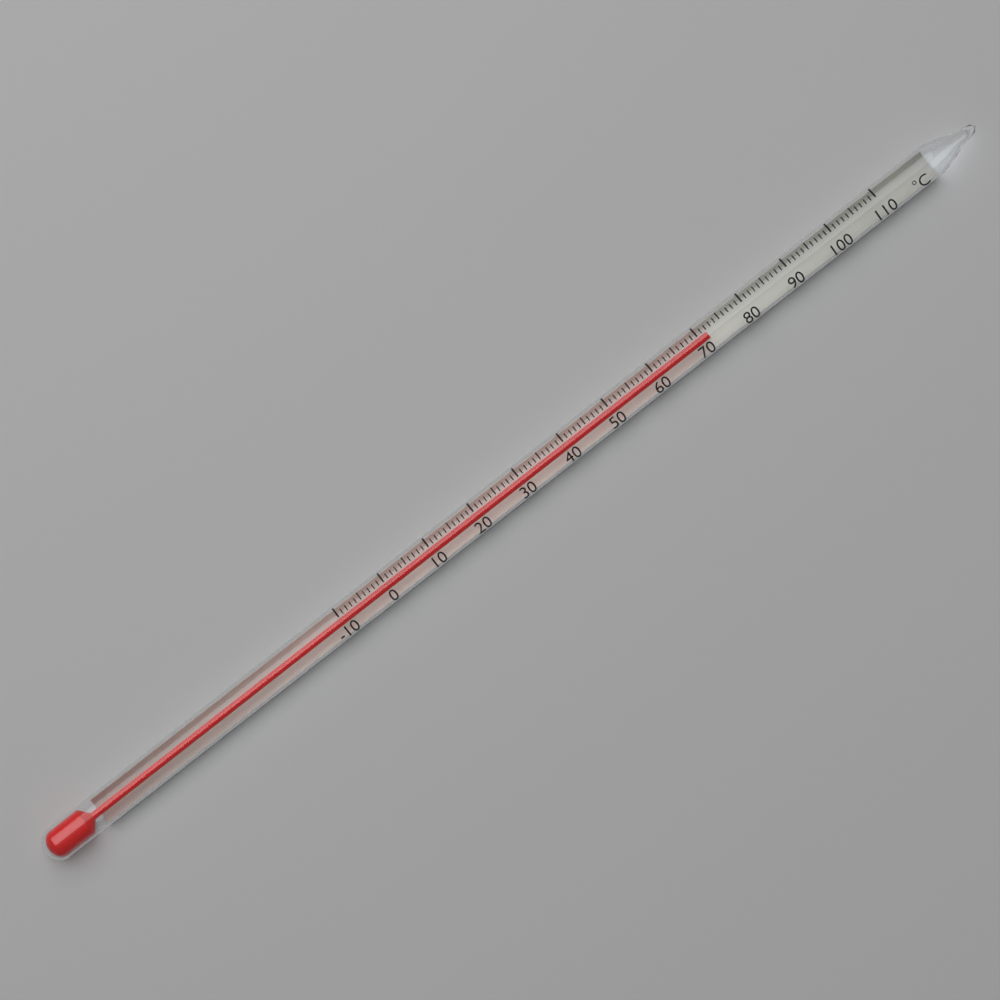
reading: 72 °C
